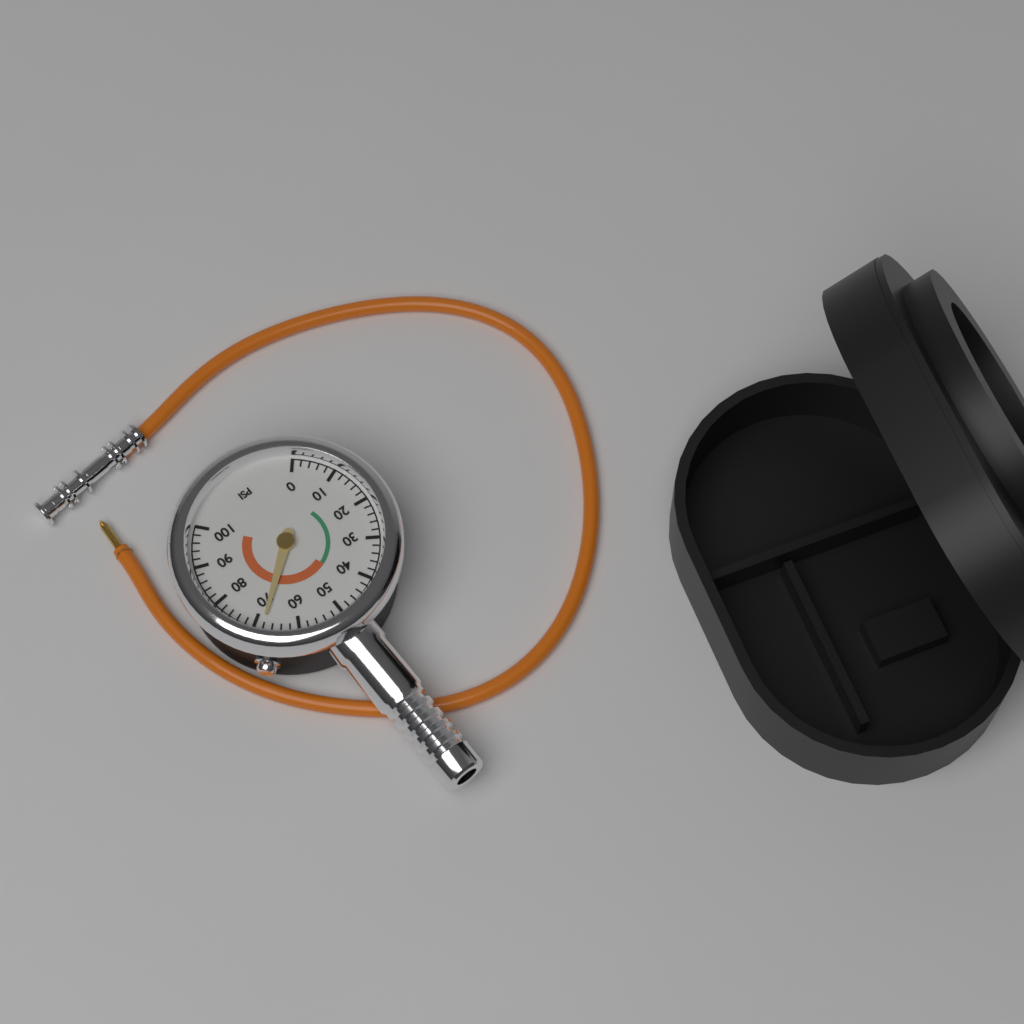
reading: 68 psi
